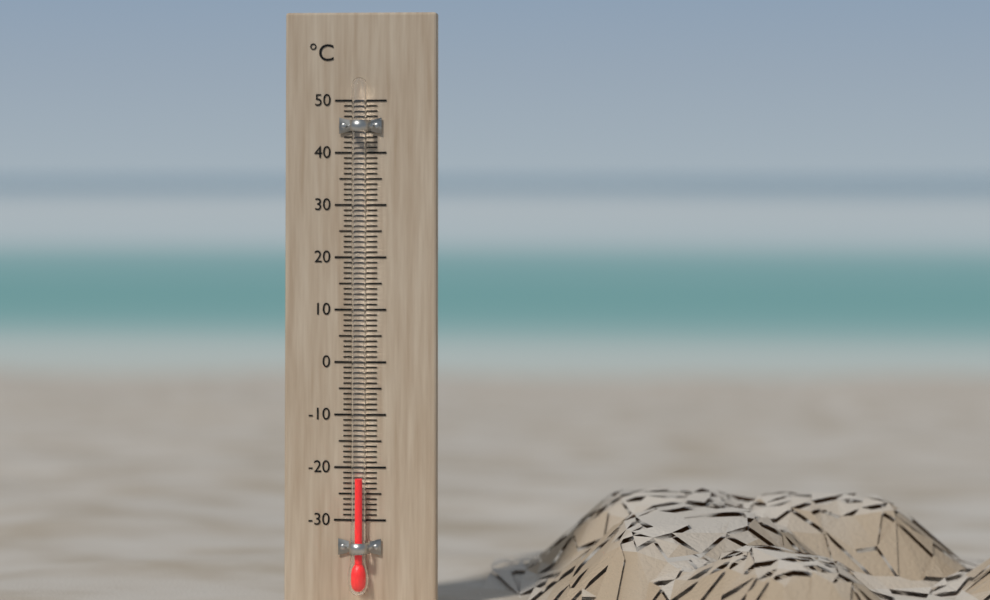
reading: -22 °C
